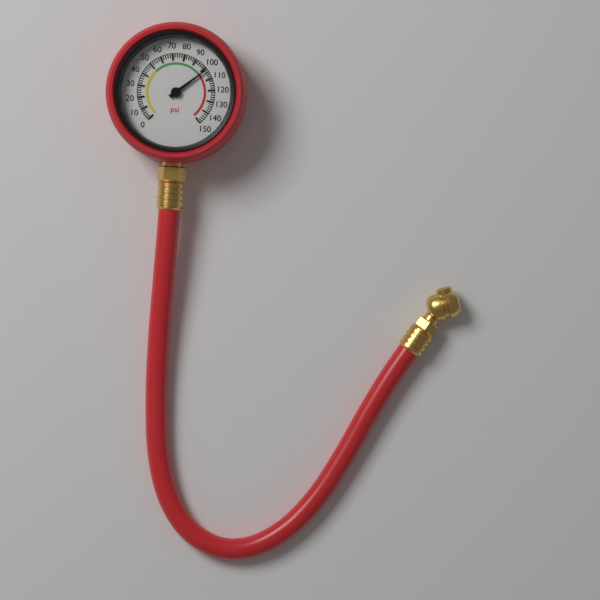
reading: 102 psi
